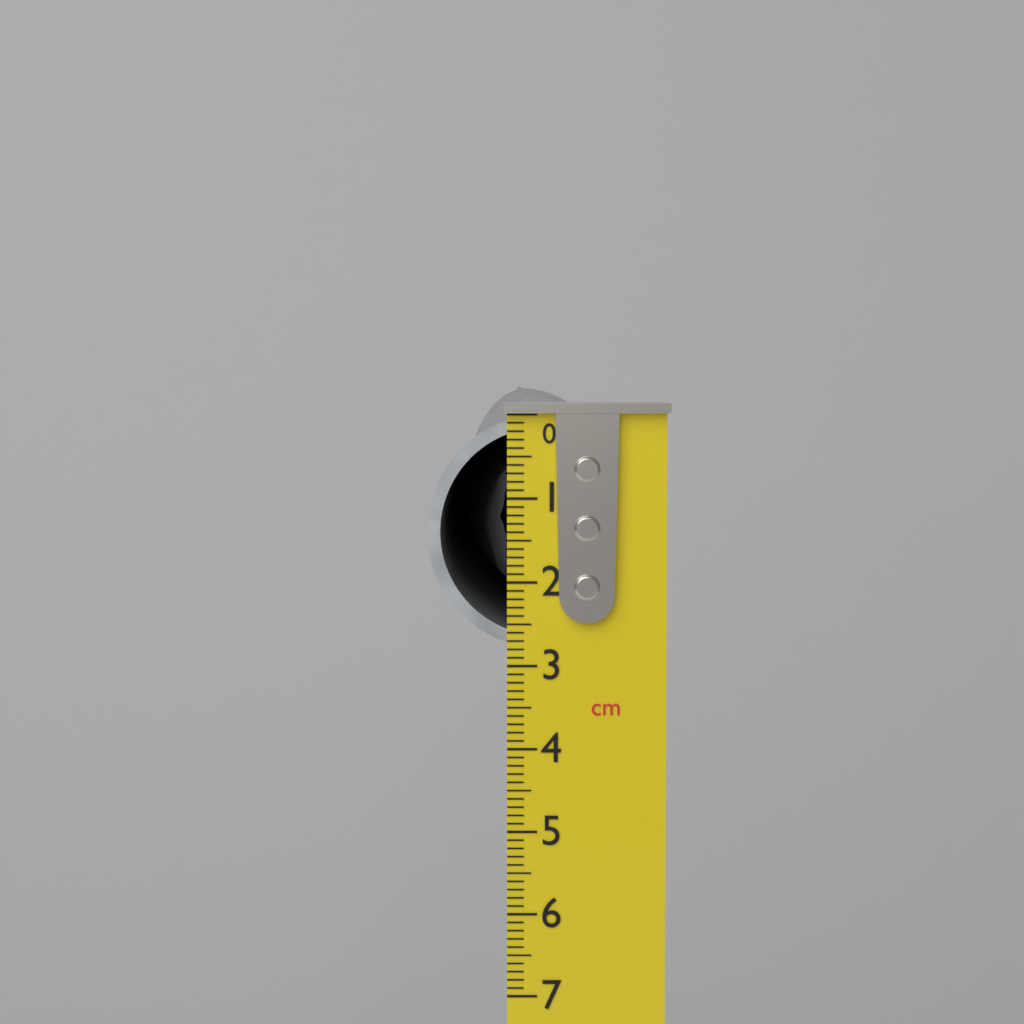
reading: 2.8 cm
